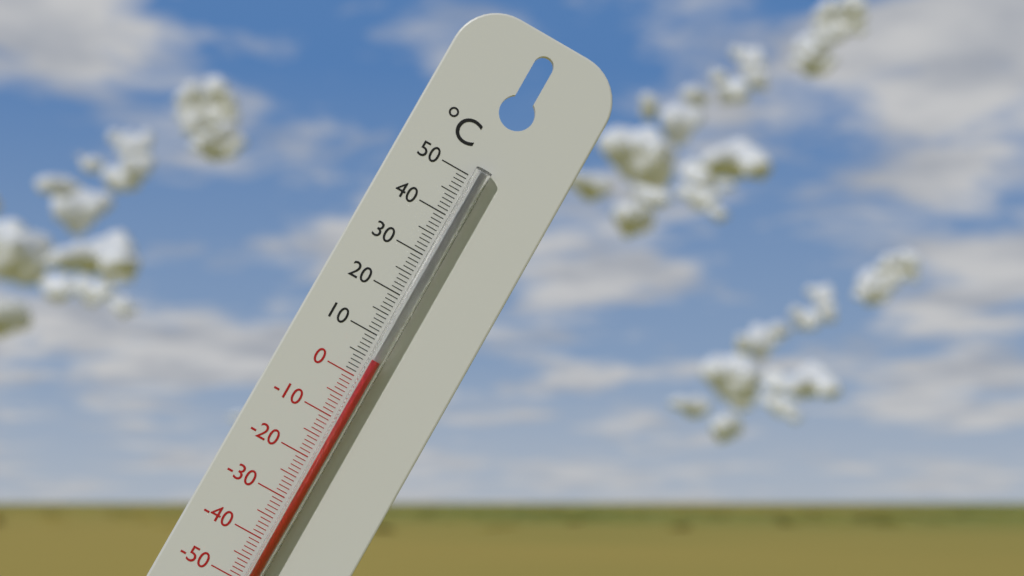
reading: 5 °C
